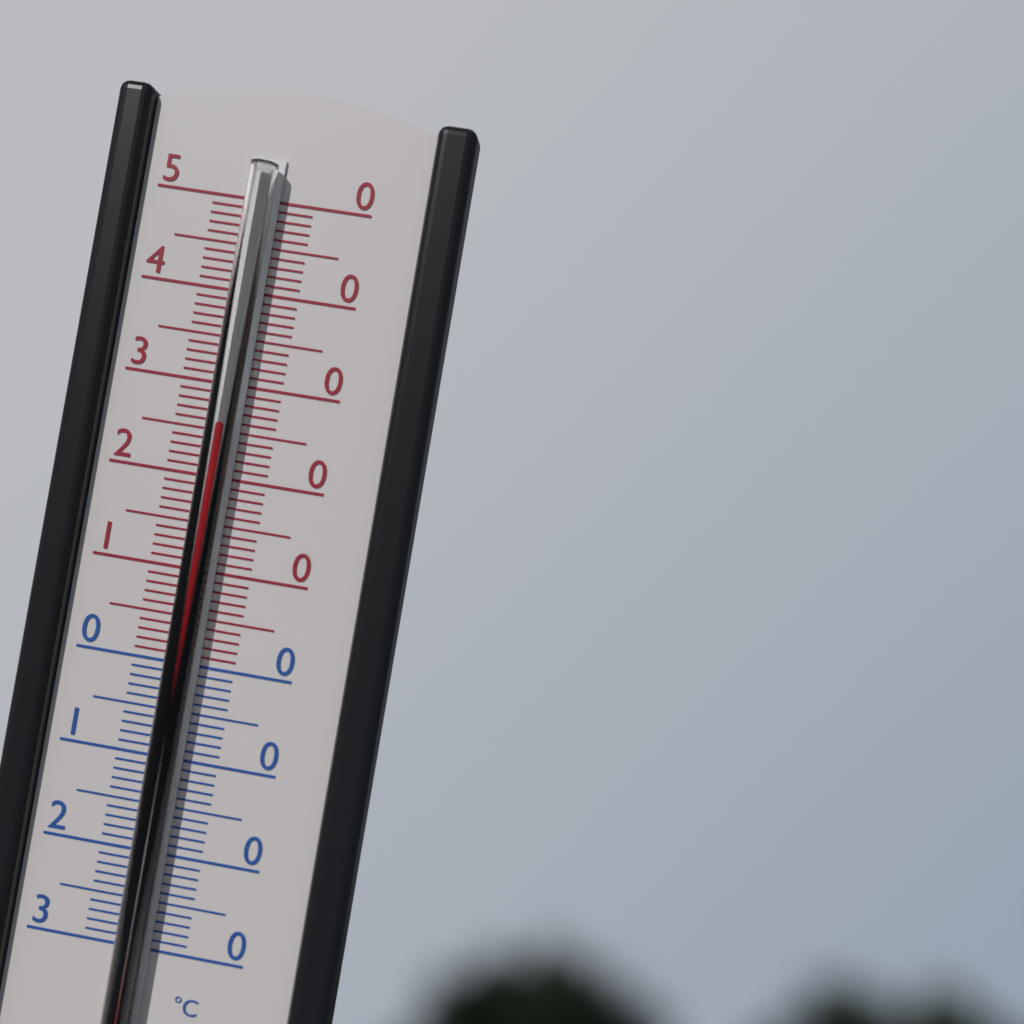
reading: 26 °C
